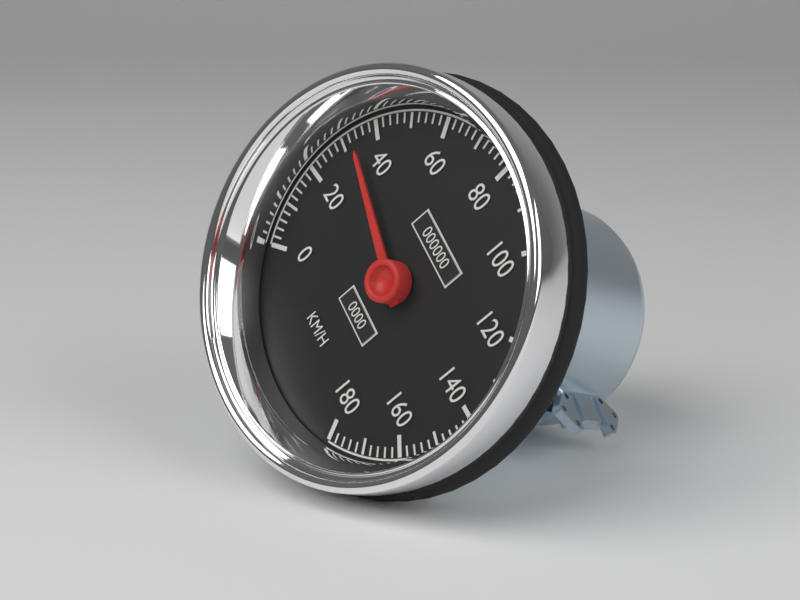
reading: 34 km/h
